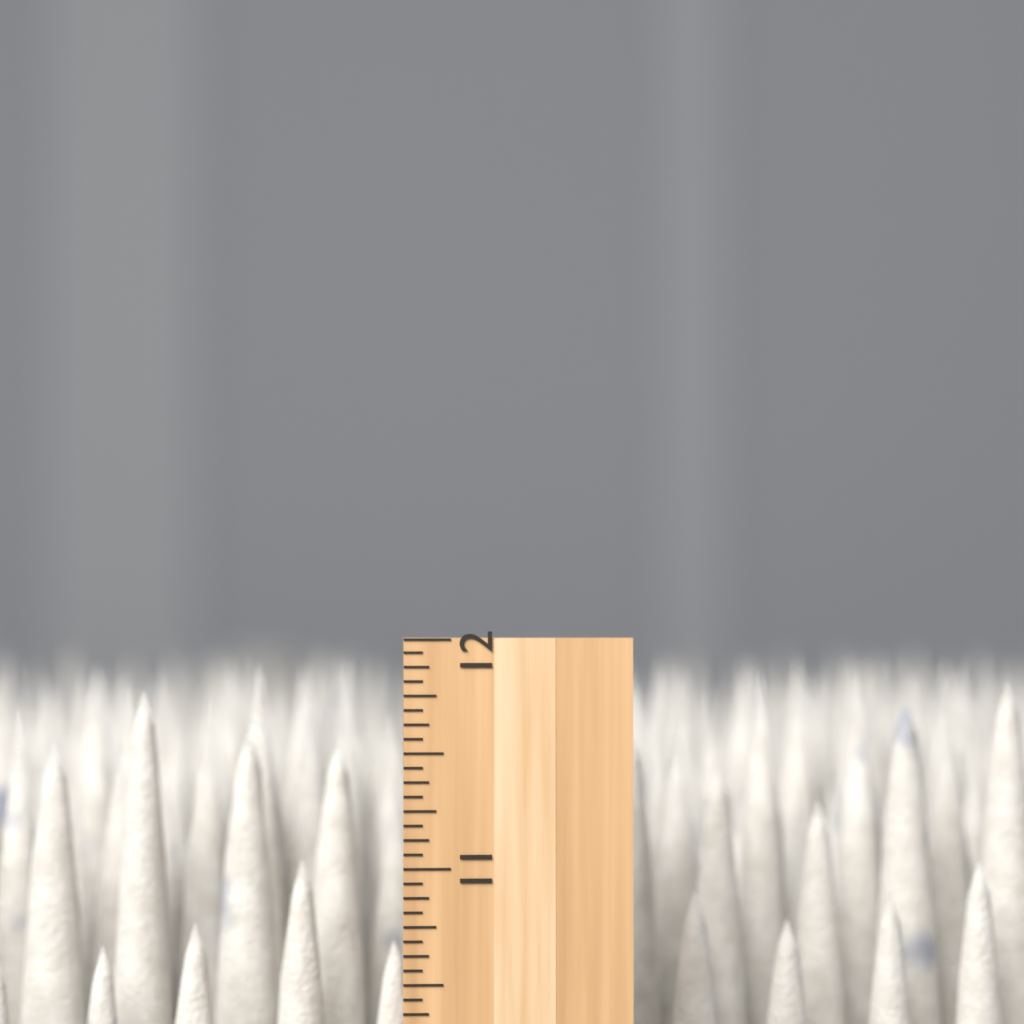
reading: 11.8750 inch
